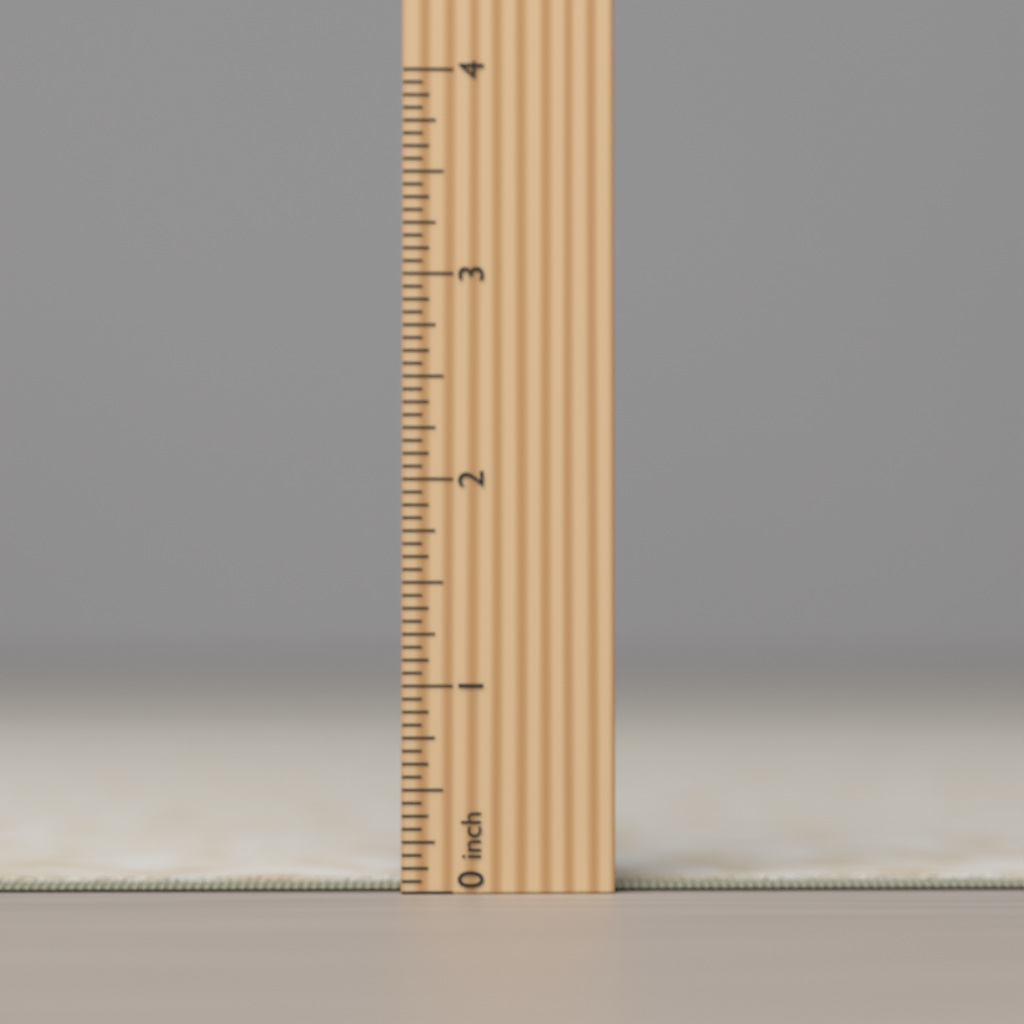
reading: 0.0625 in
